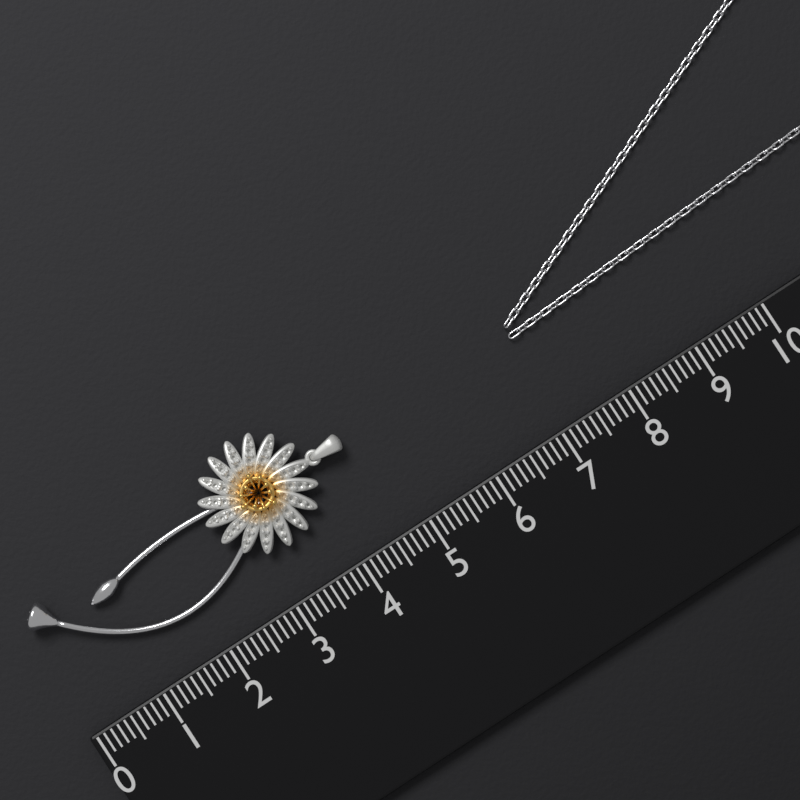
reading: 4.6 (no unit)
